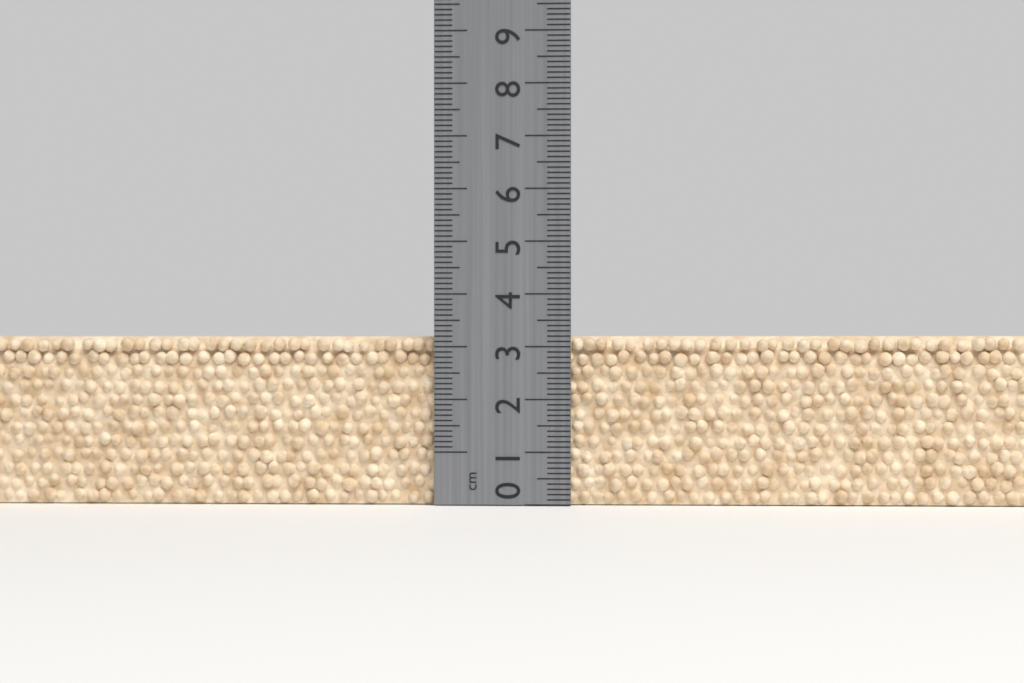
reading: 3.2 cm
